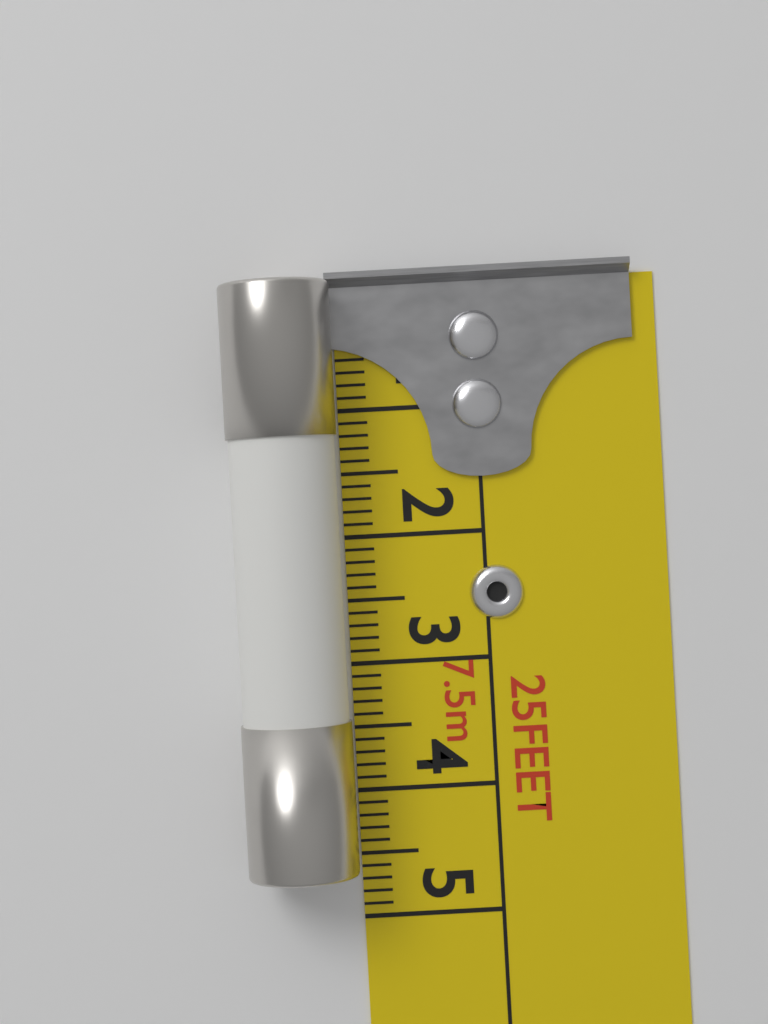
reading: 4.6 cm
